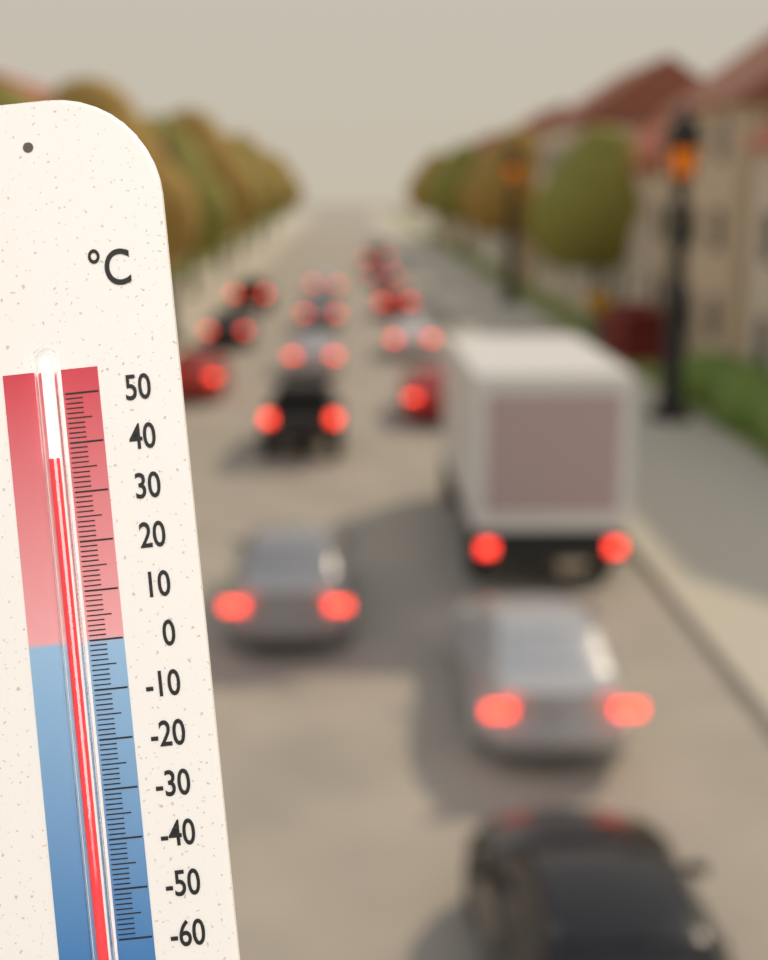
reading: 37 °C
